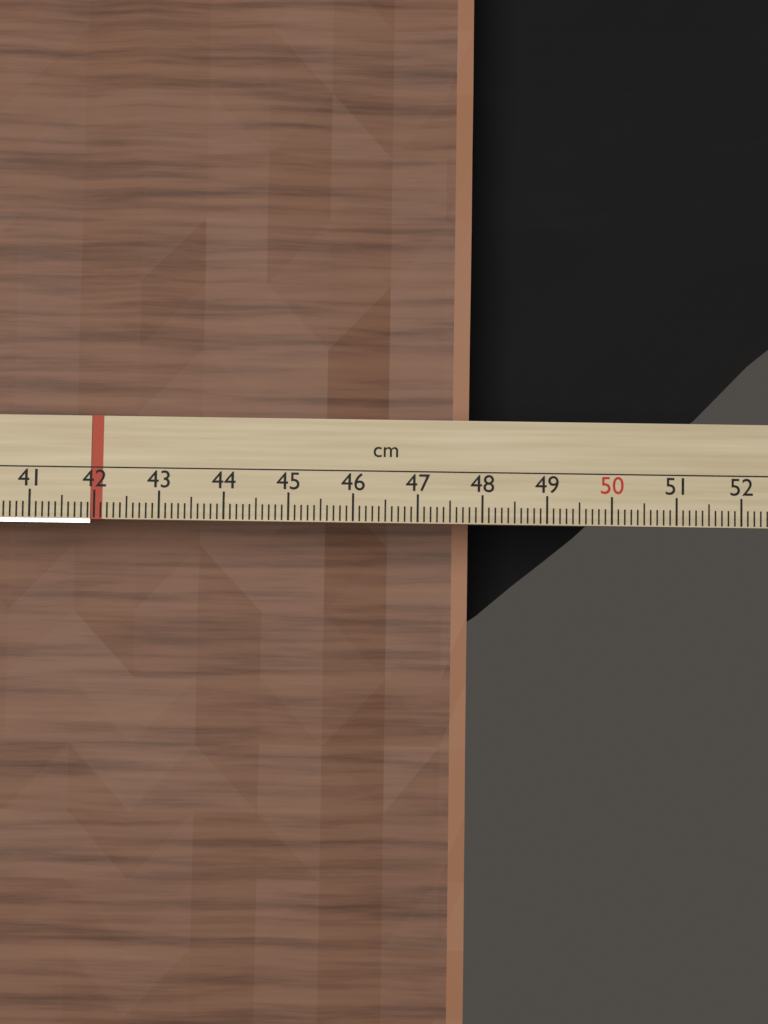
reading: 47.9 cm
